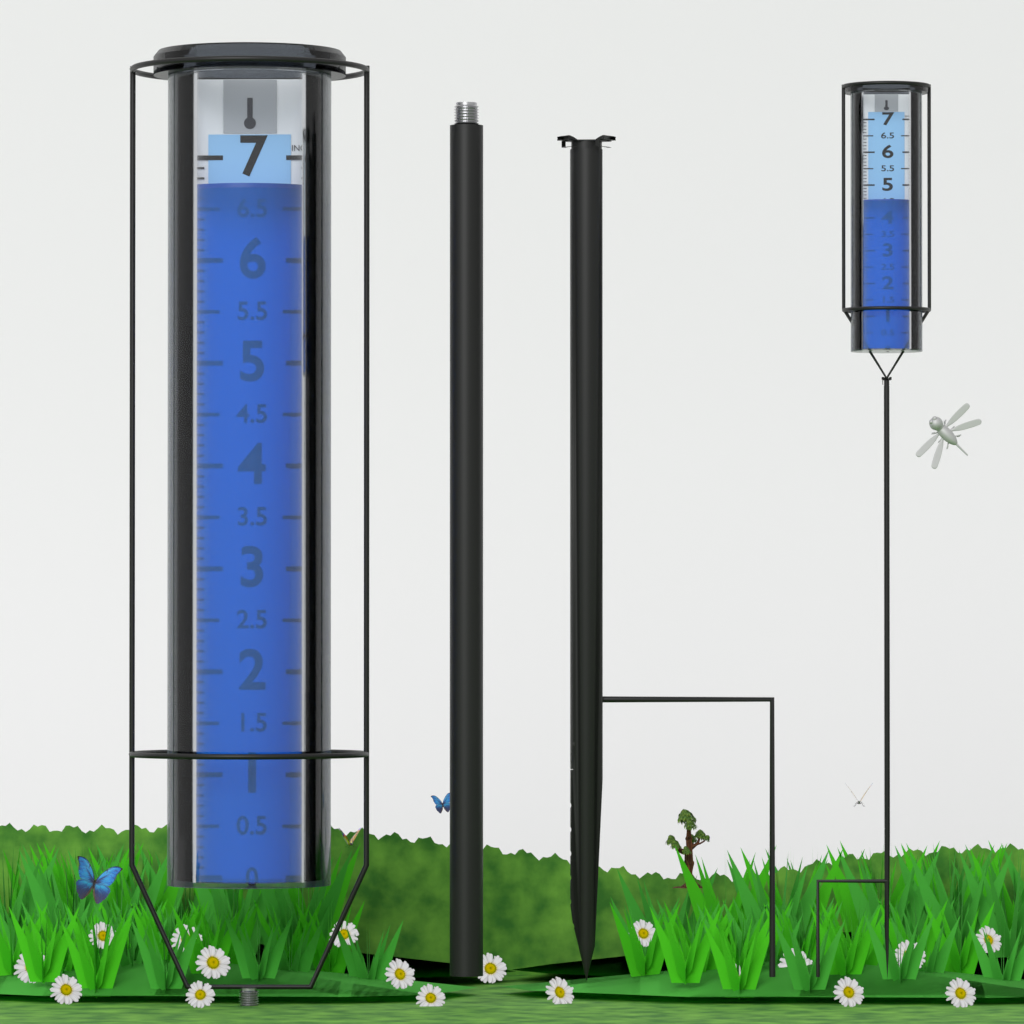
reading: 6.7 in
